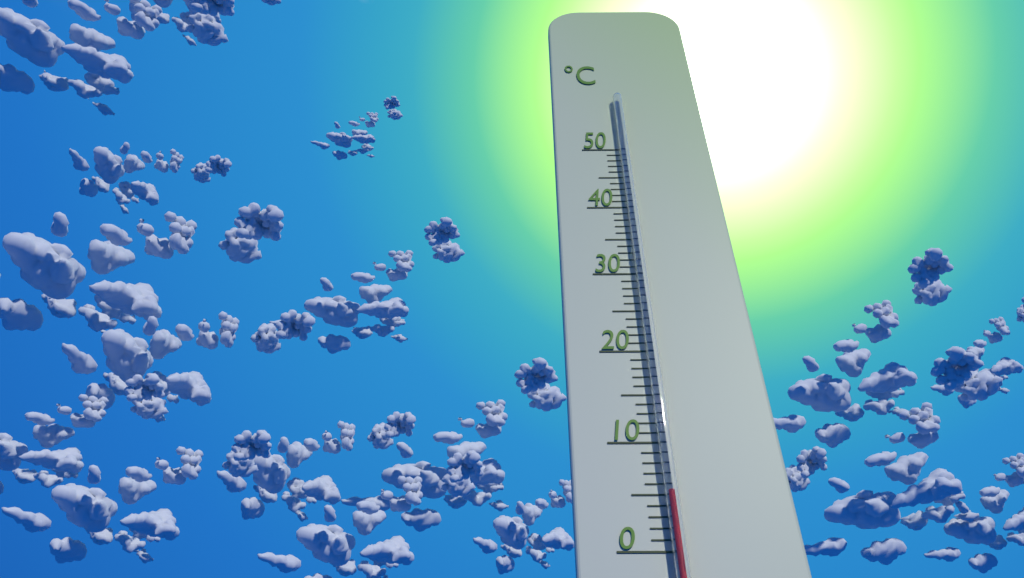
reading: 5 °C
